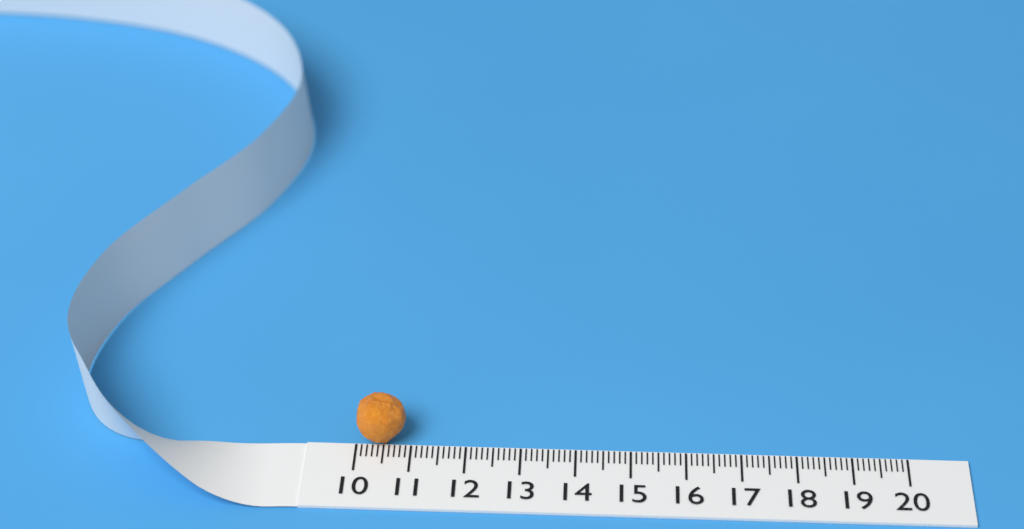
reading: 10.9 (no unit)
